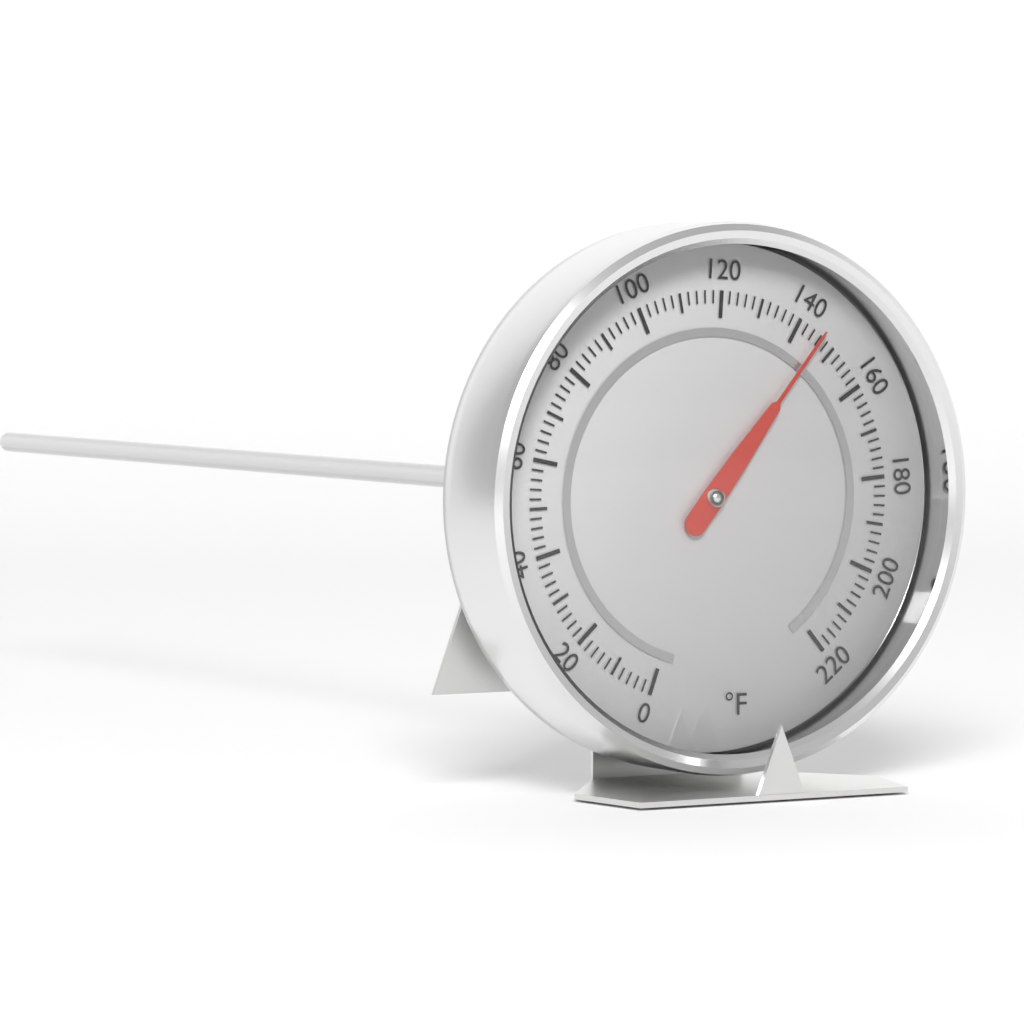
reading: 146 °F
